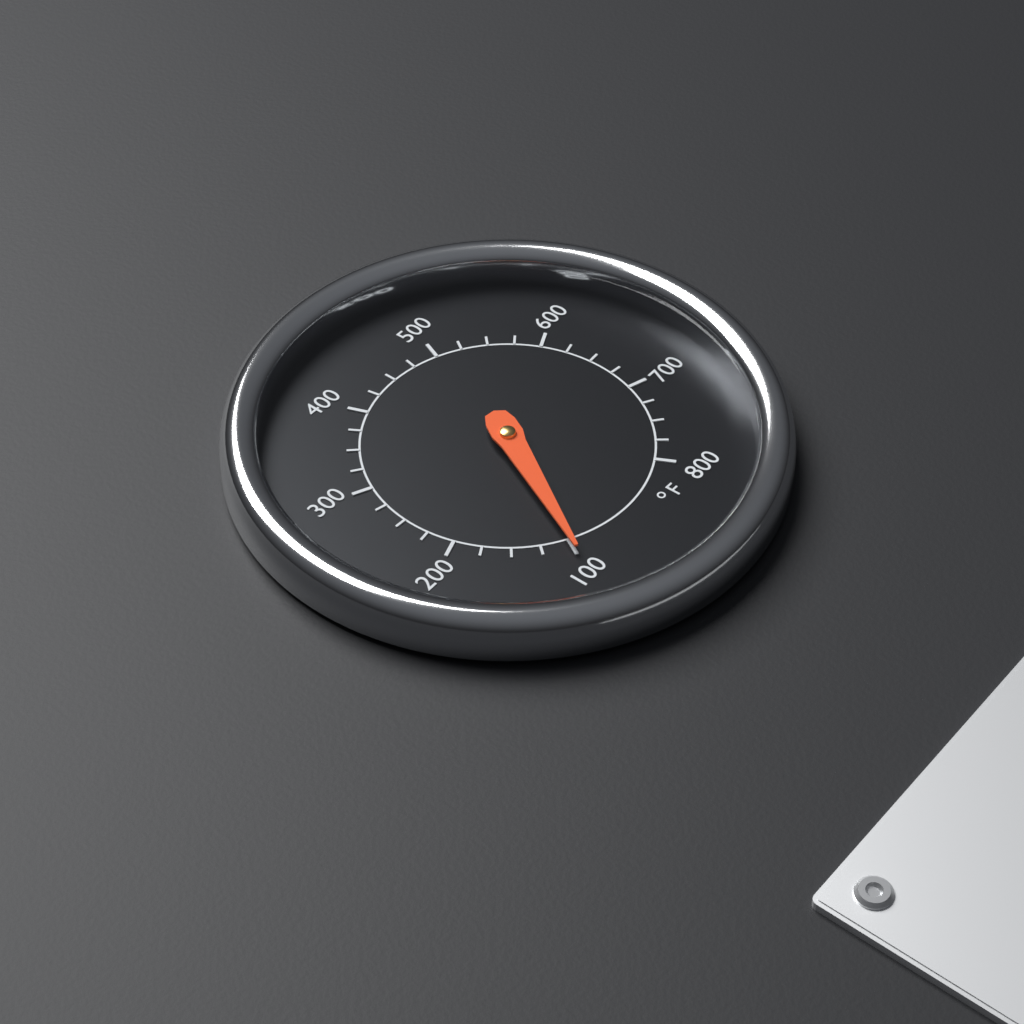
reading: 100 °F
